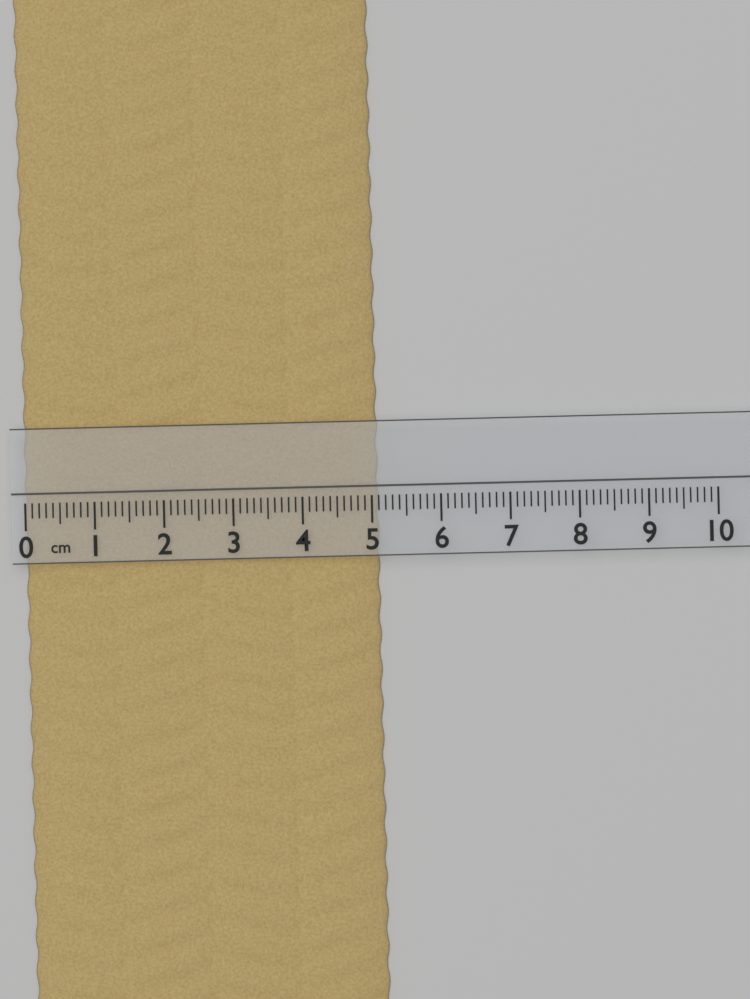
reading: 5.1 cm
